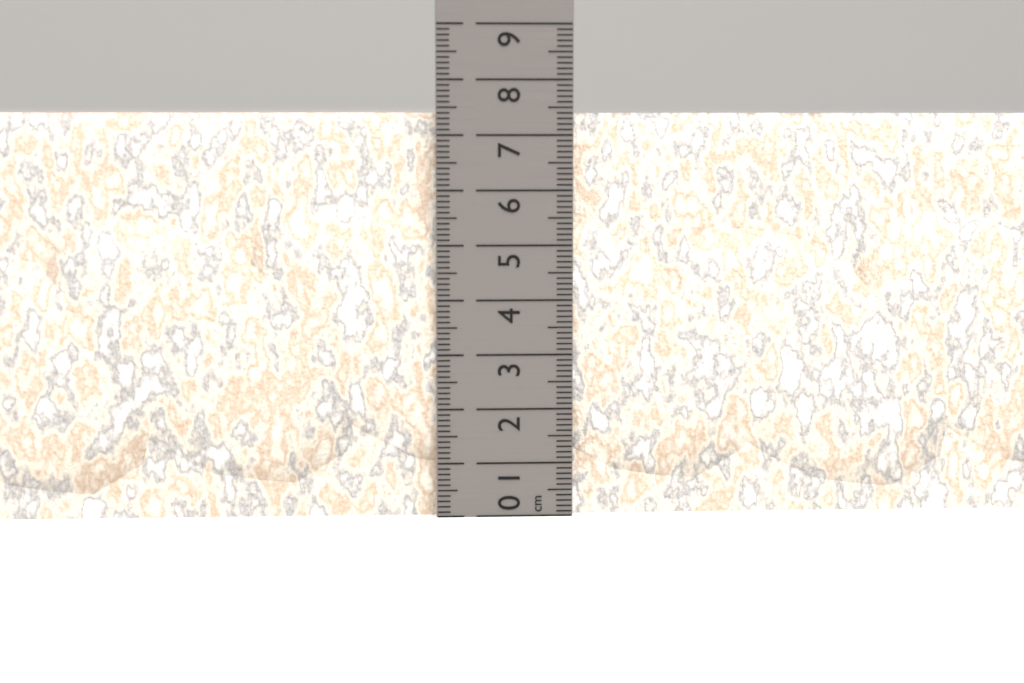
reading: 7.4 cm
